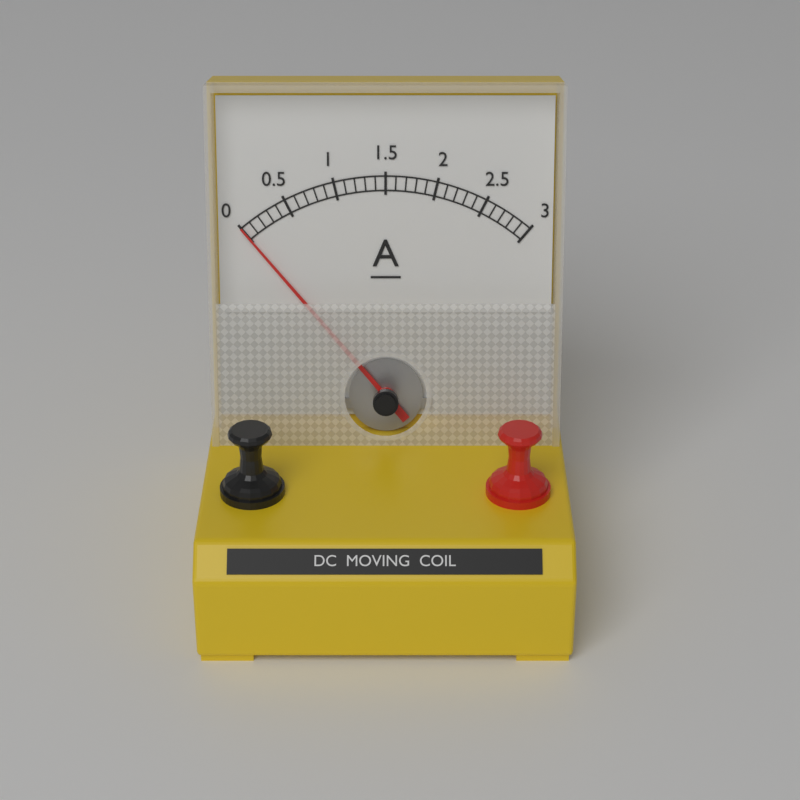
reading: 0.0 A
